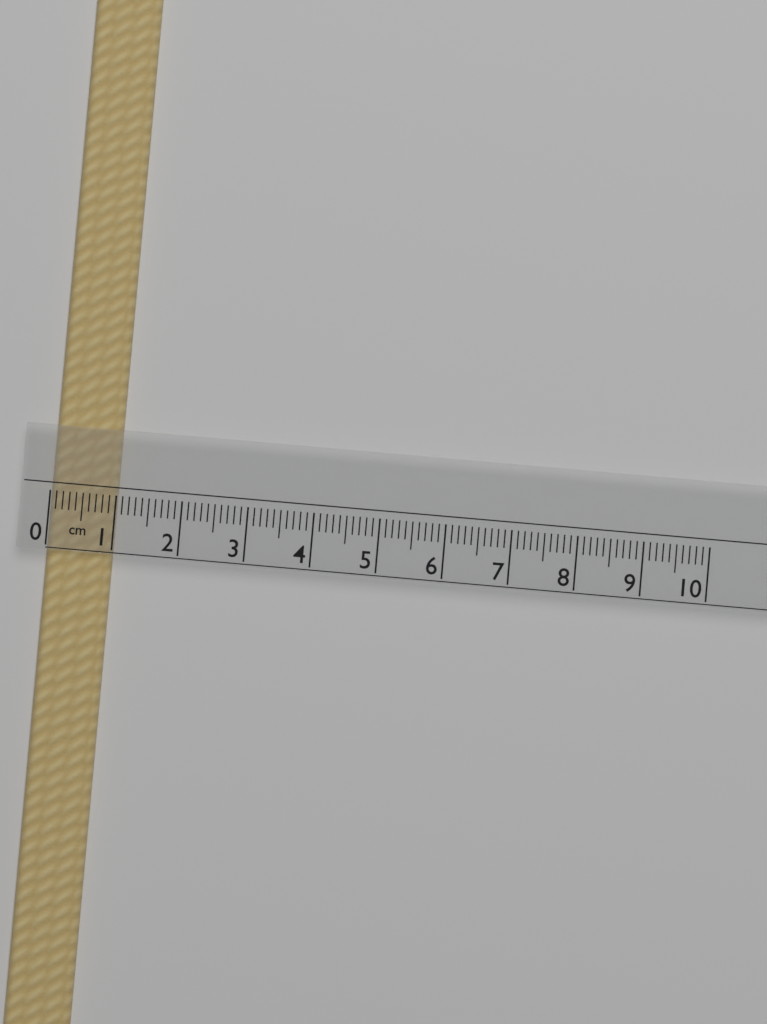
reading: 1.0 cm
